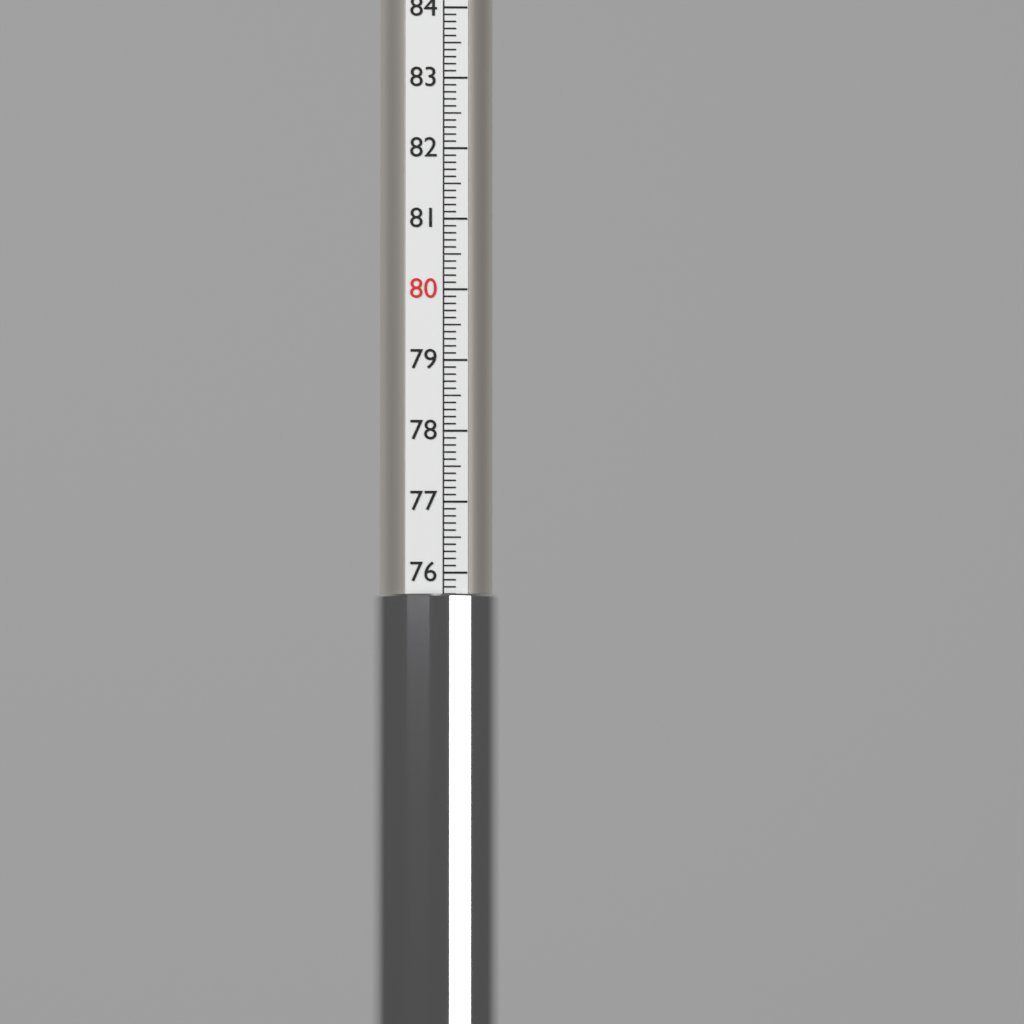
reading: 75.7 (no unit)
